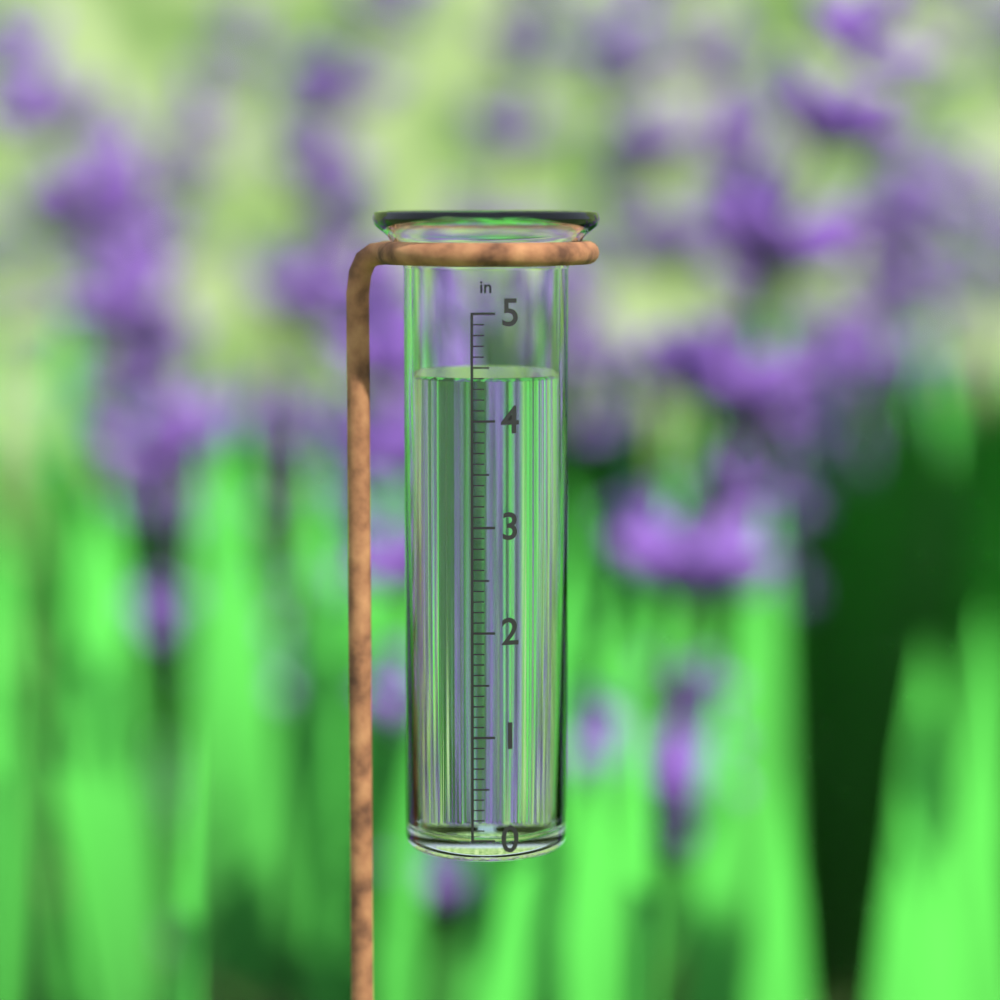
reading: 4.4 in
